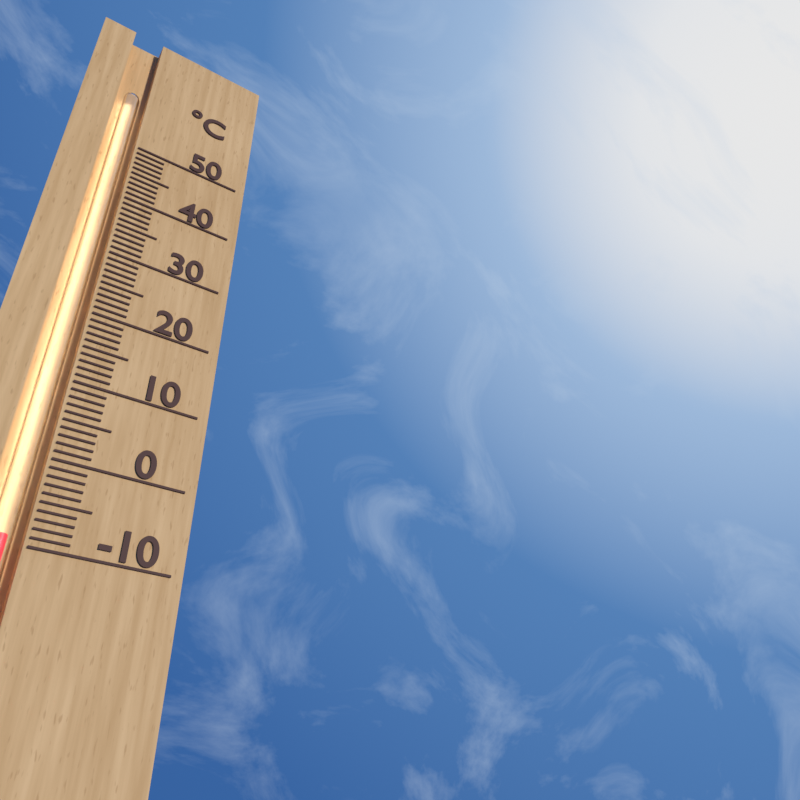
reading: -9 °C
